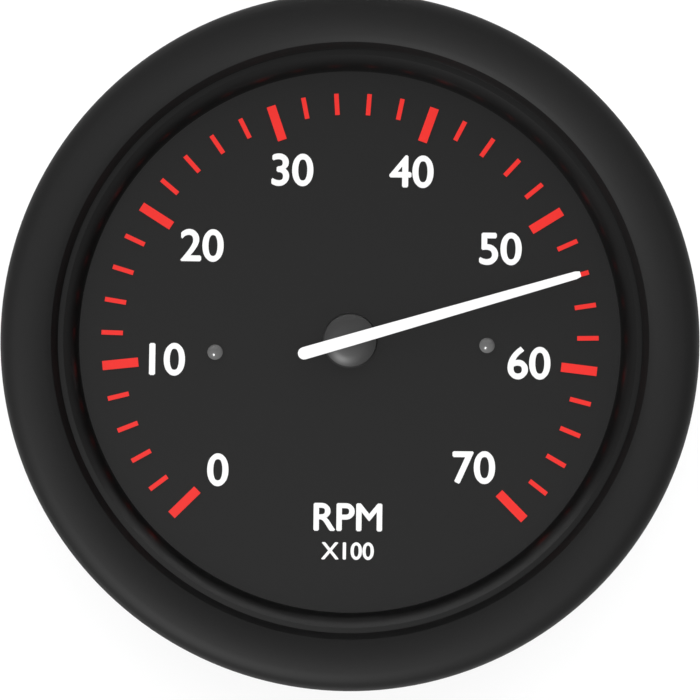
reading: 54 RPM x100
